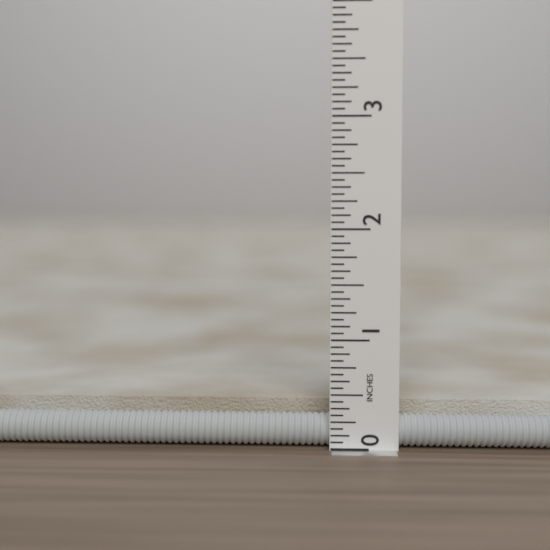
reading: 0.4375 in
